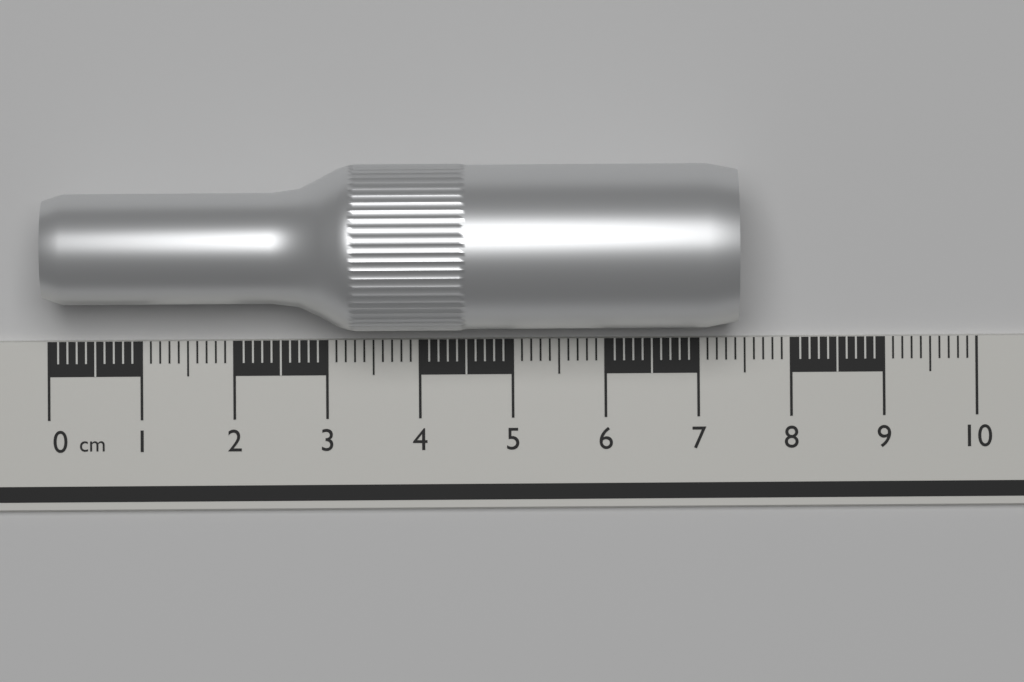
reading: 7.4 cm
